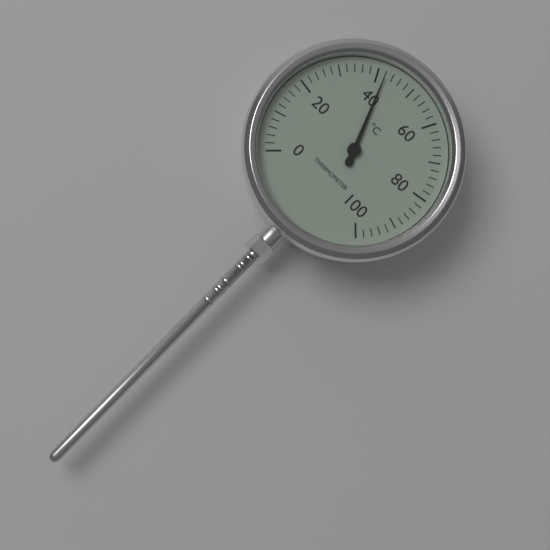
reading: 42 °C
